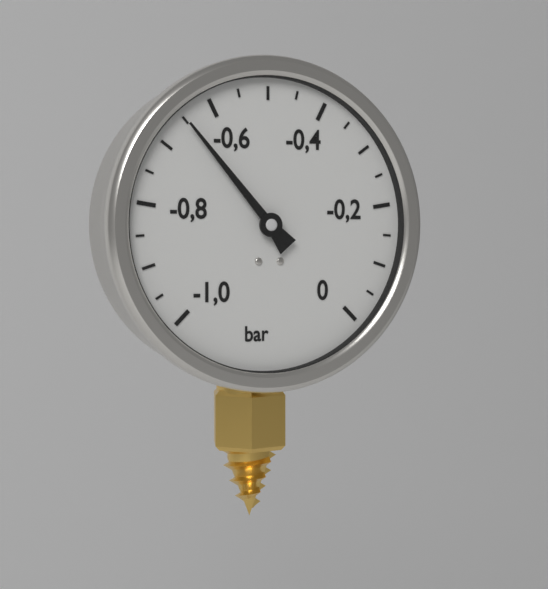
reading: -0.65 bar
